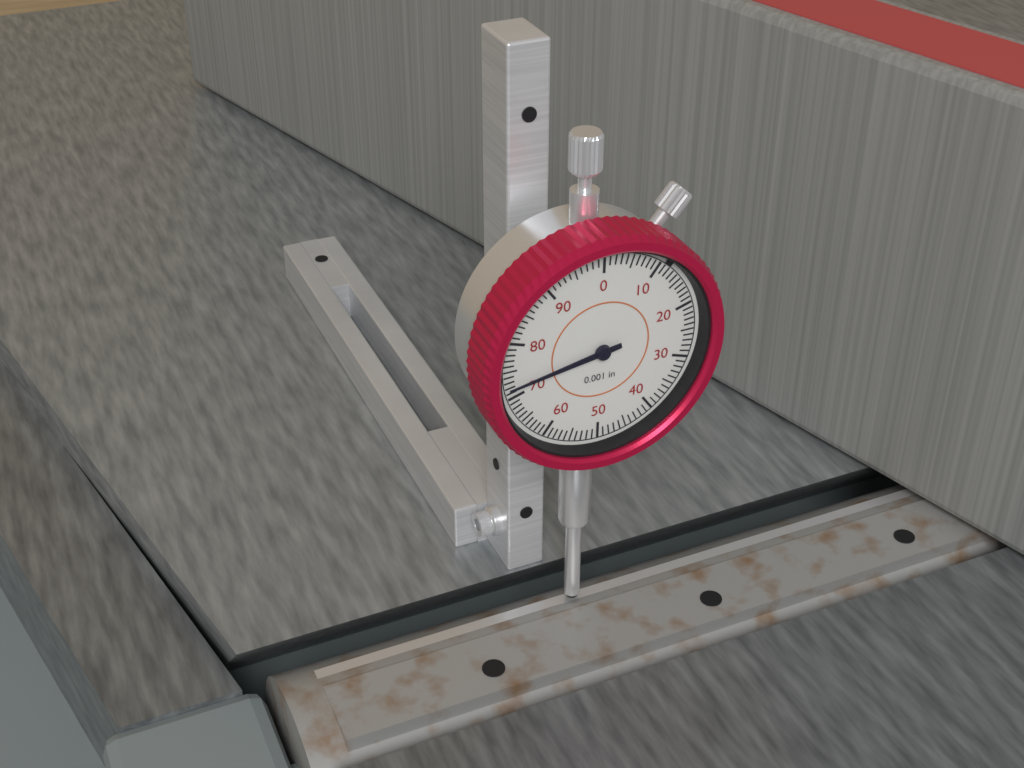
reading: 0.072 in
